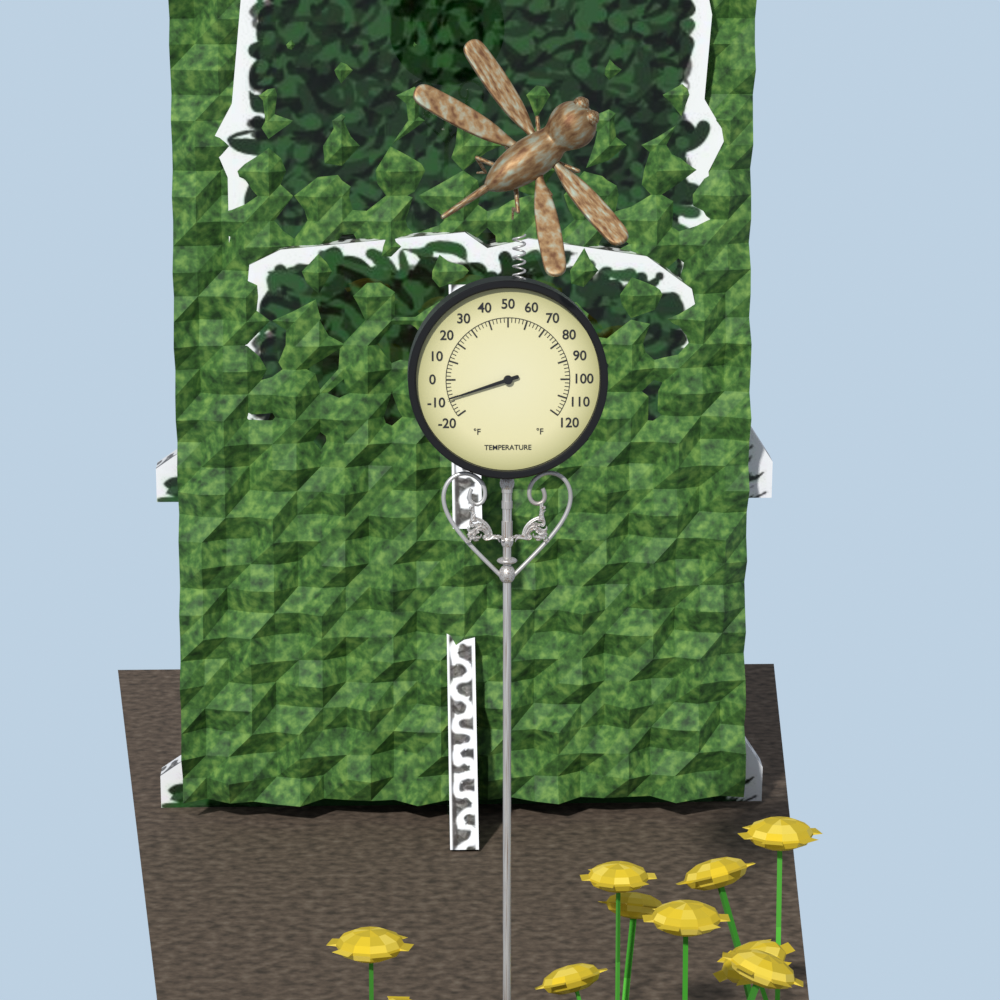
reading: -10 °F
